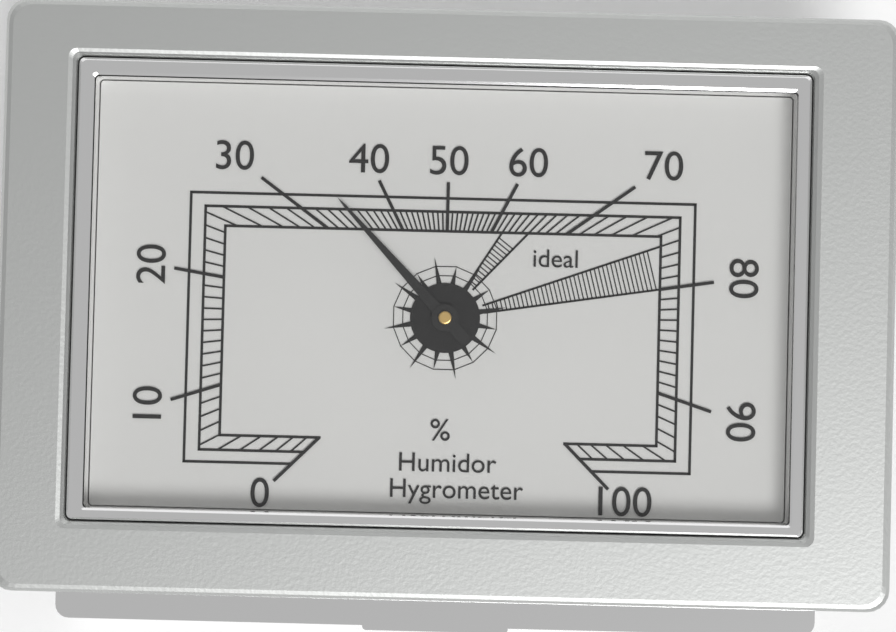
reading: 34 %
